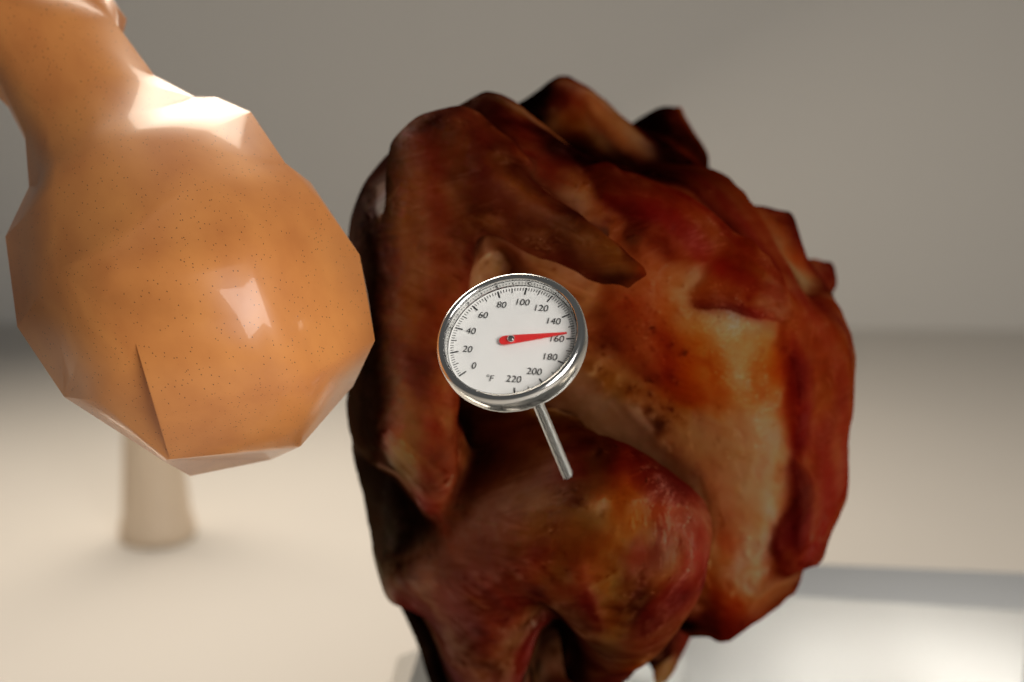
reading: 156 °F
